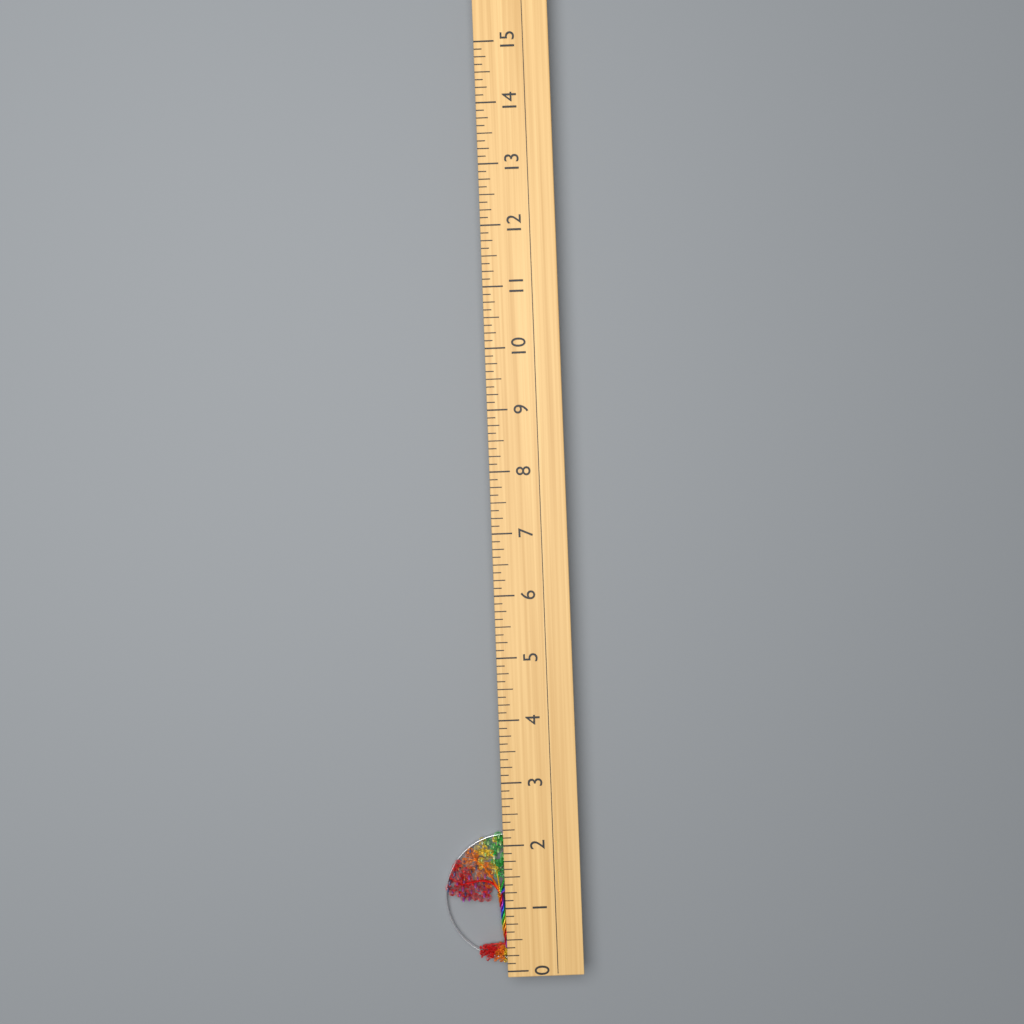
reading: 2.125 (no unit)
